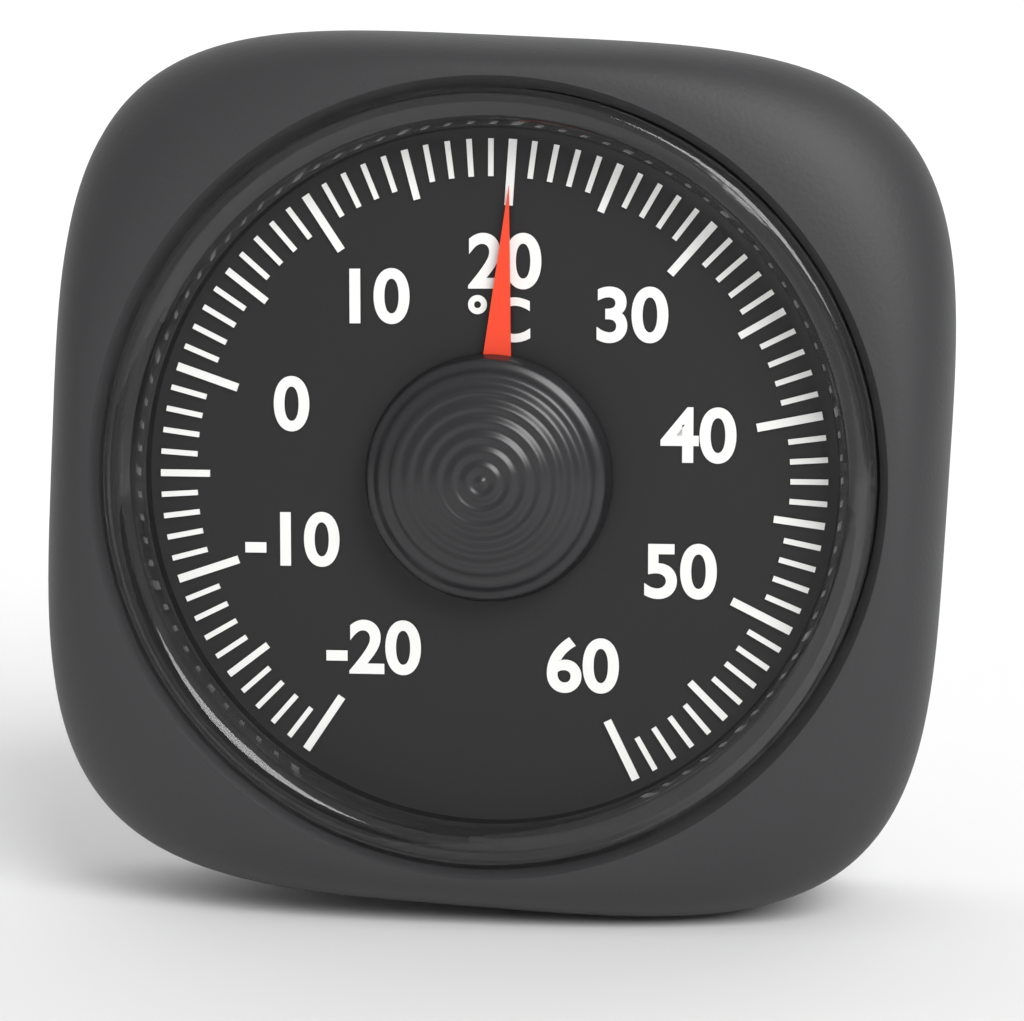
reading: 20 °C
